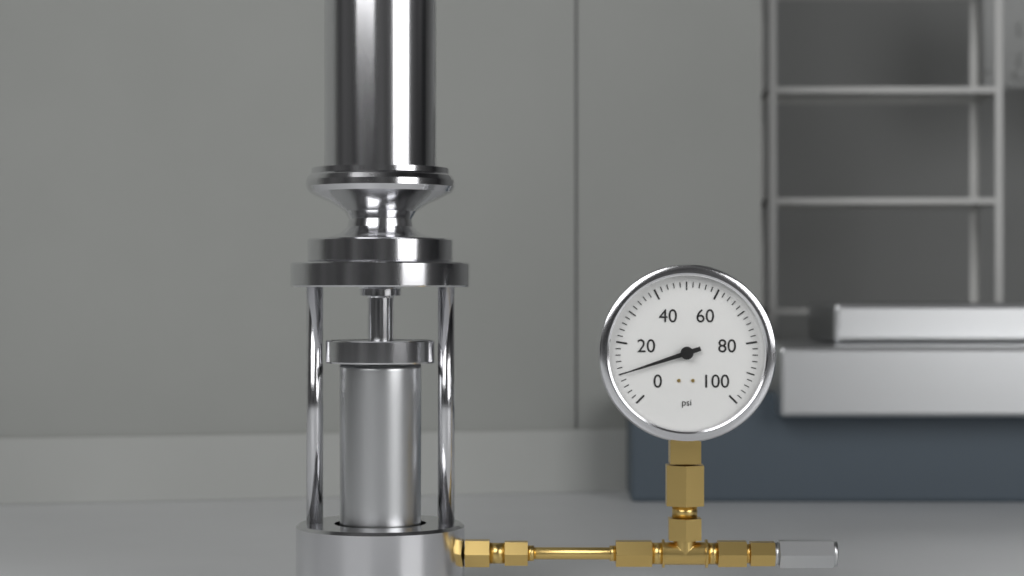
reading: 10 psi
